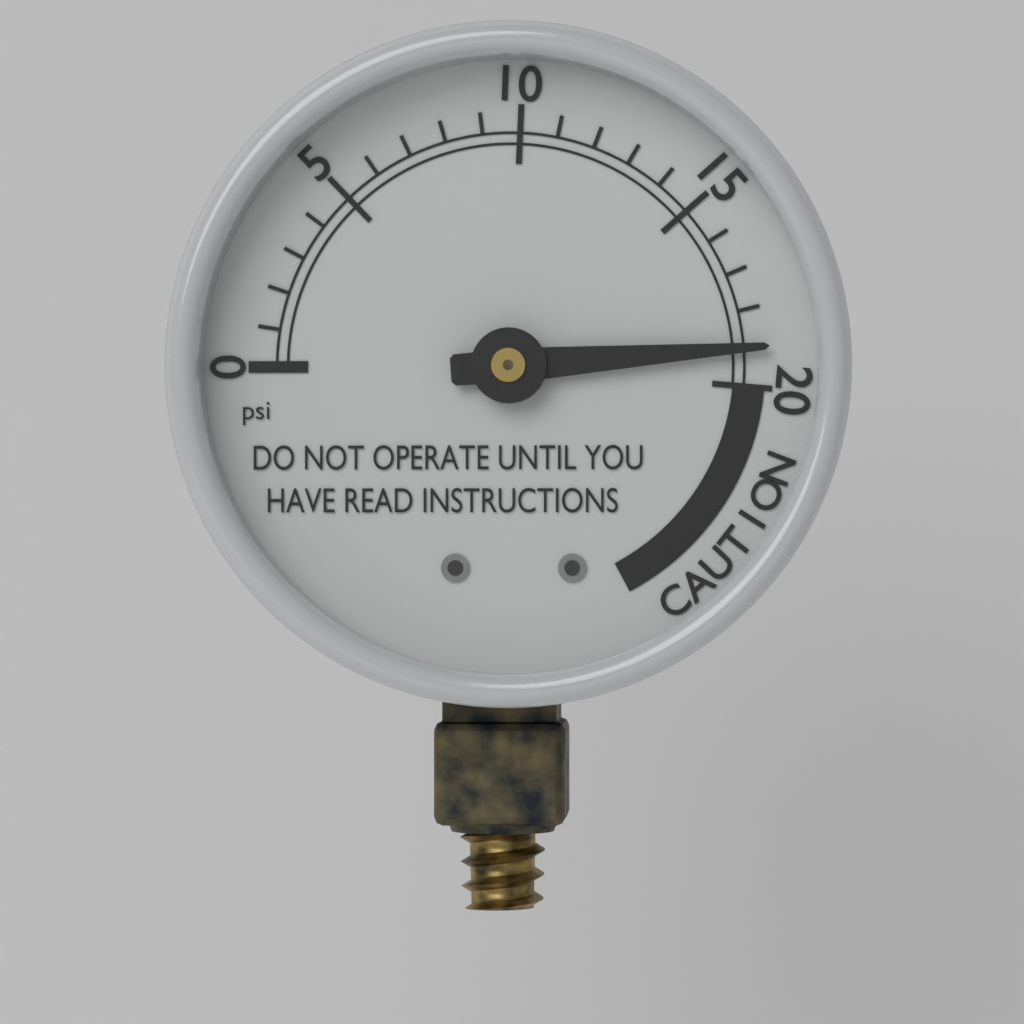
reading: 19 psi
